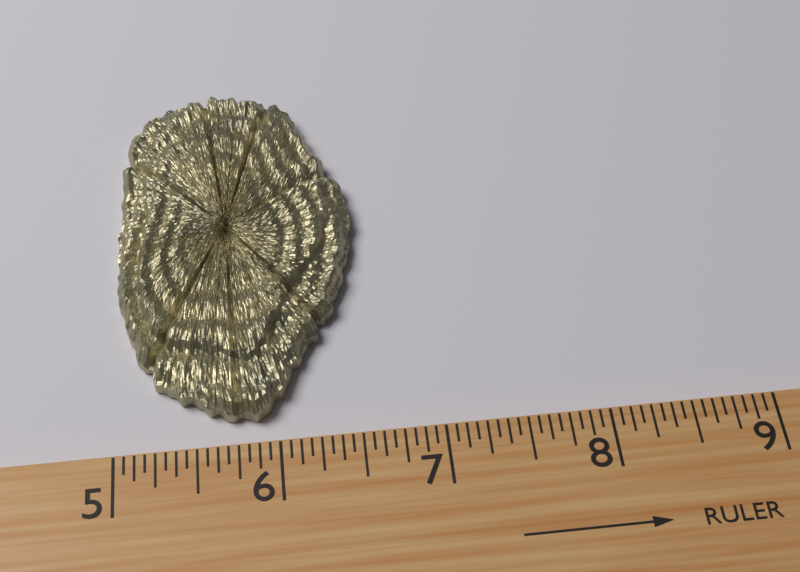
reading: 6.5625 (no unit)
